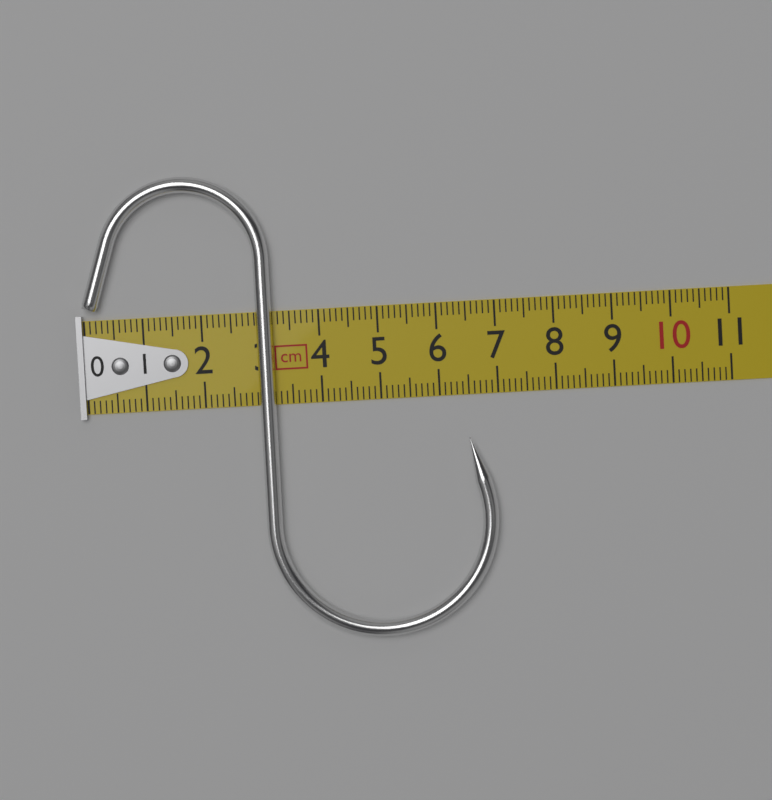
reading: 6.9 cm
